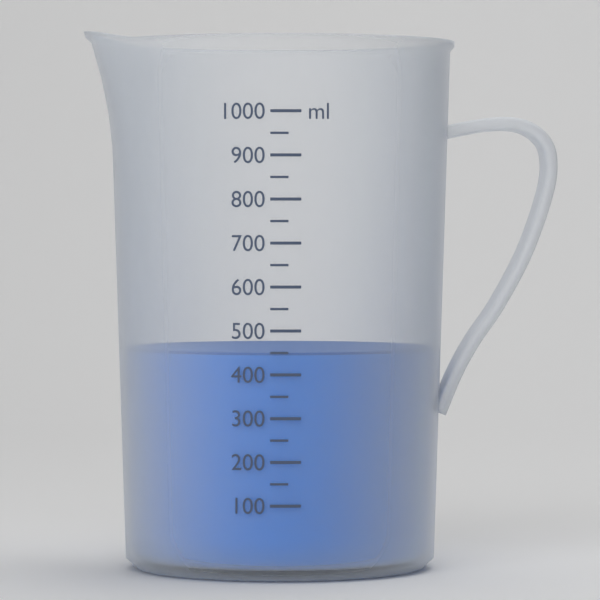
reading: 450 ml
